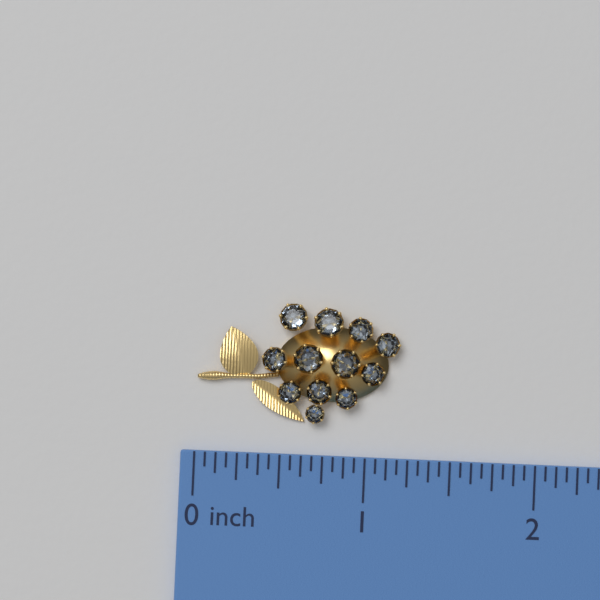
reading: 1.1875 inch
